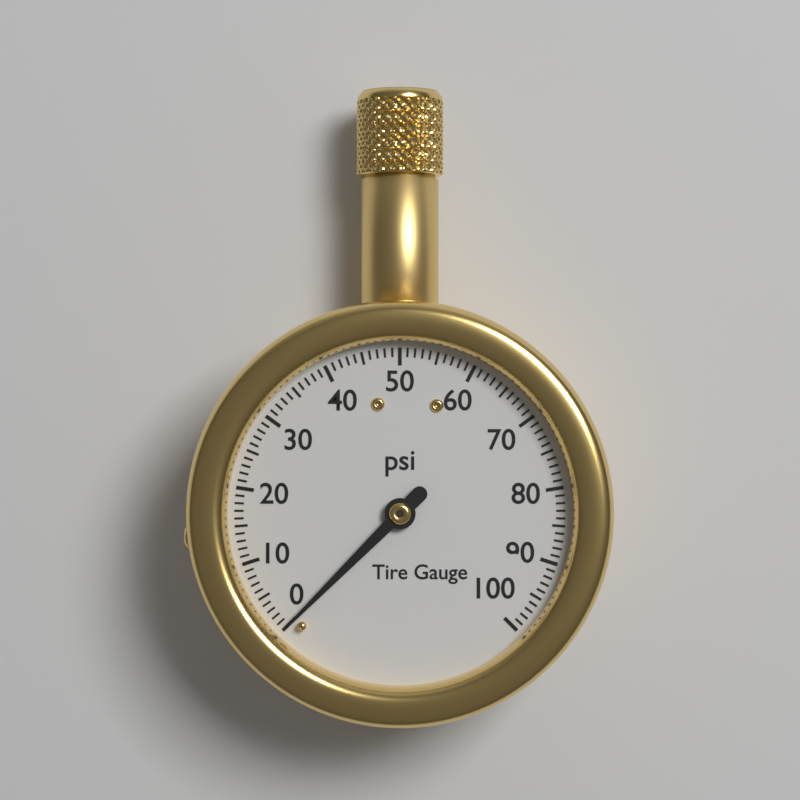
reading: 0 psi
